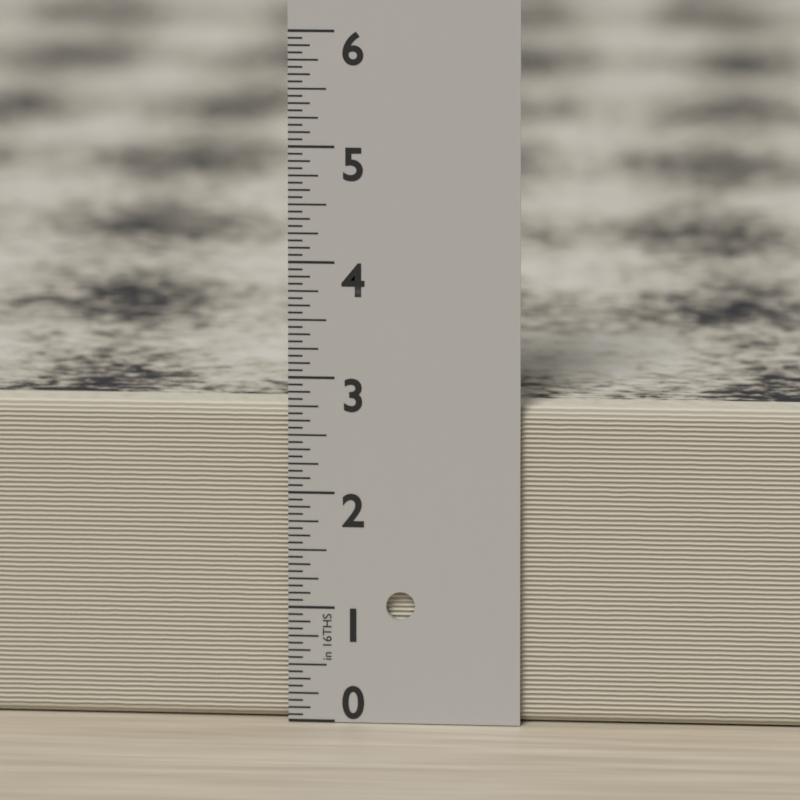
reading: 2.7500 in
